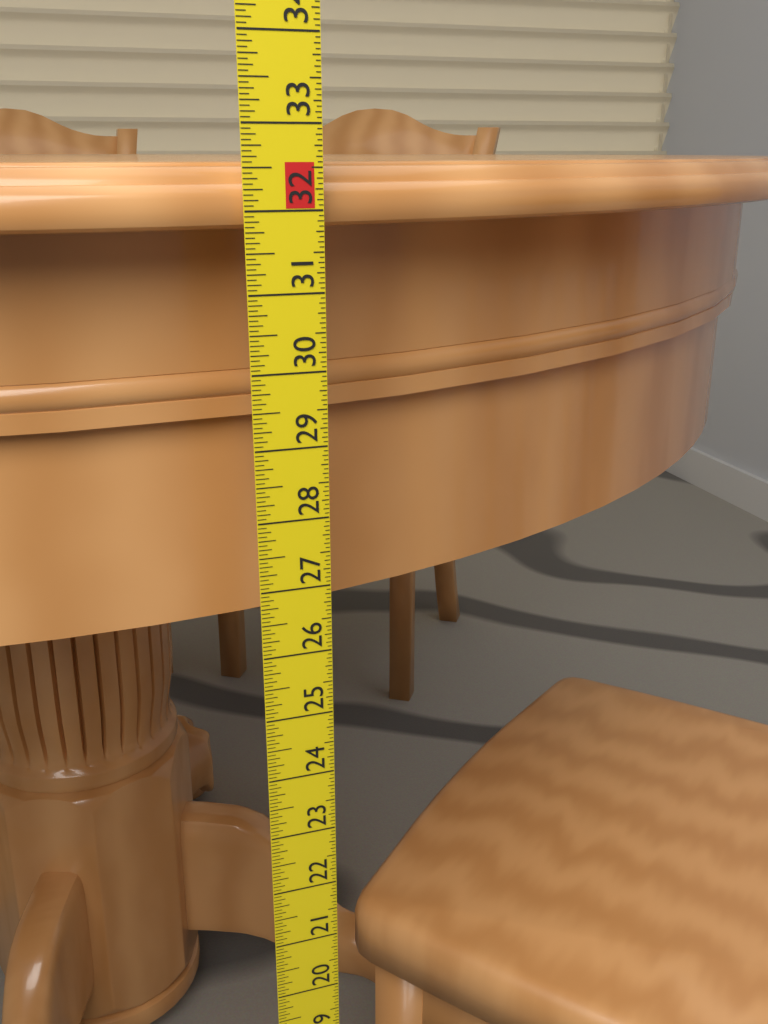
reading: 32.5625 in
